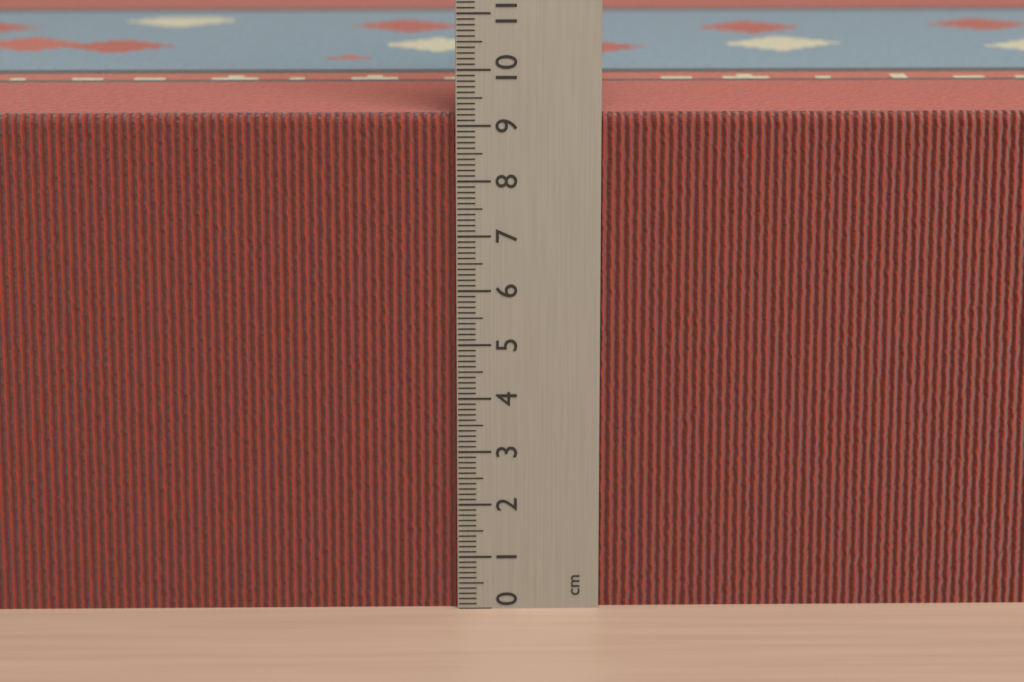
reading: 9.2 cm
